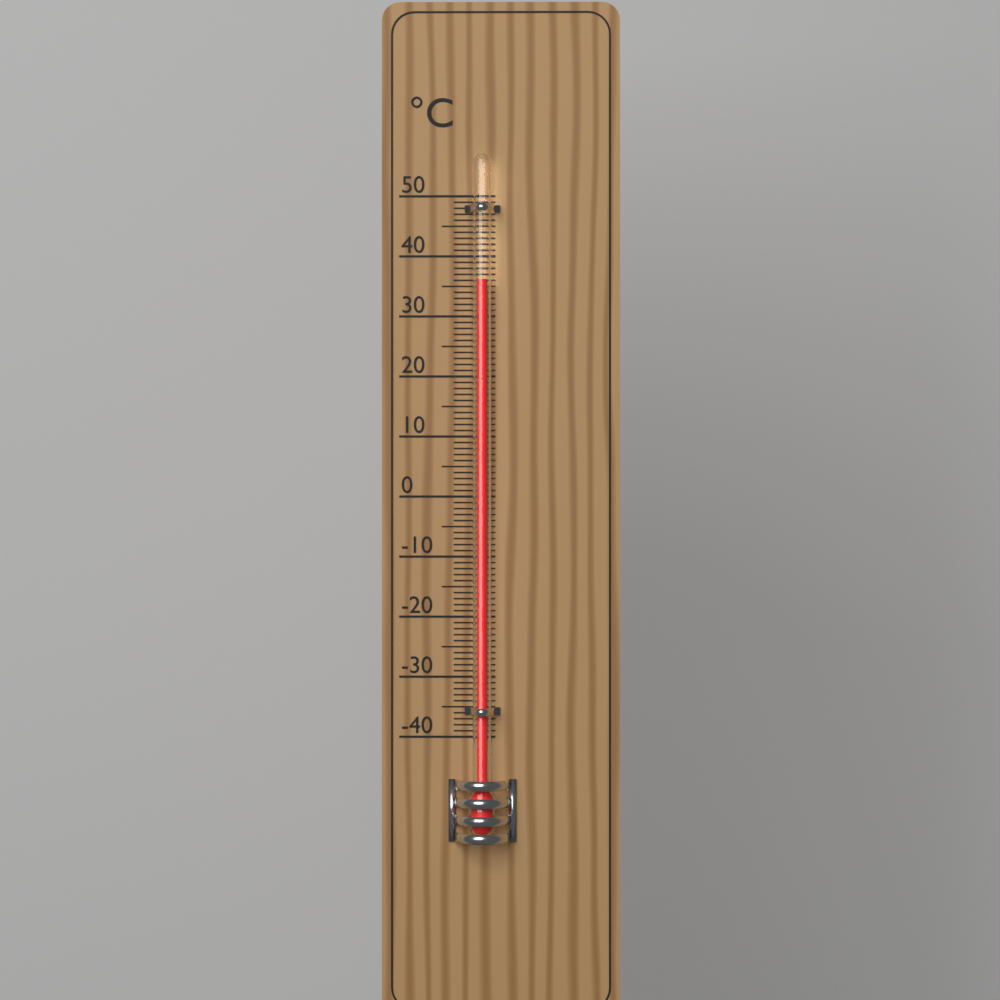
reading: 36 °C
